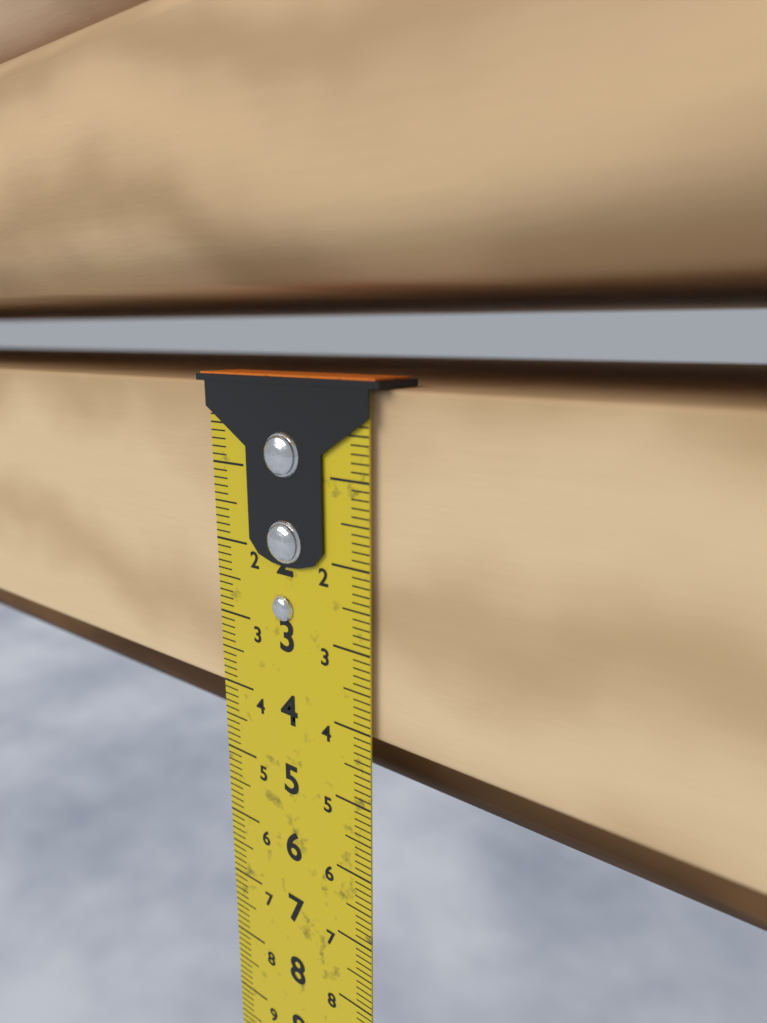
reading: 4.1 cm
